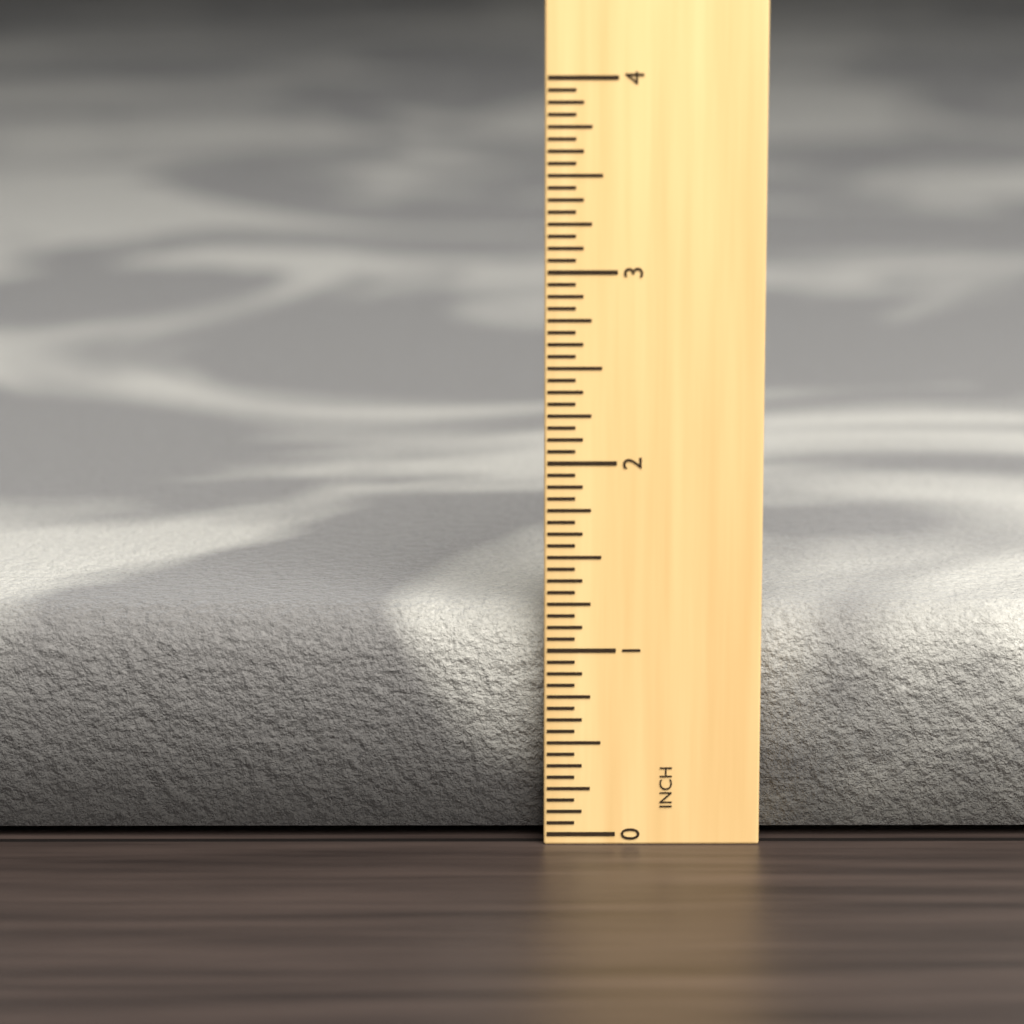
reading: 1.1875 in
